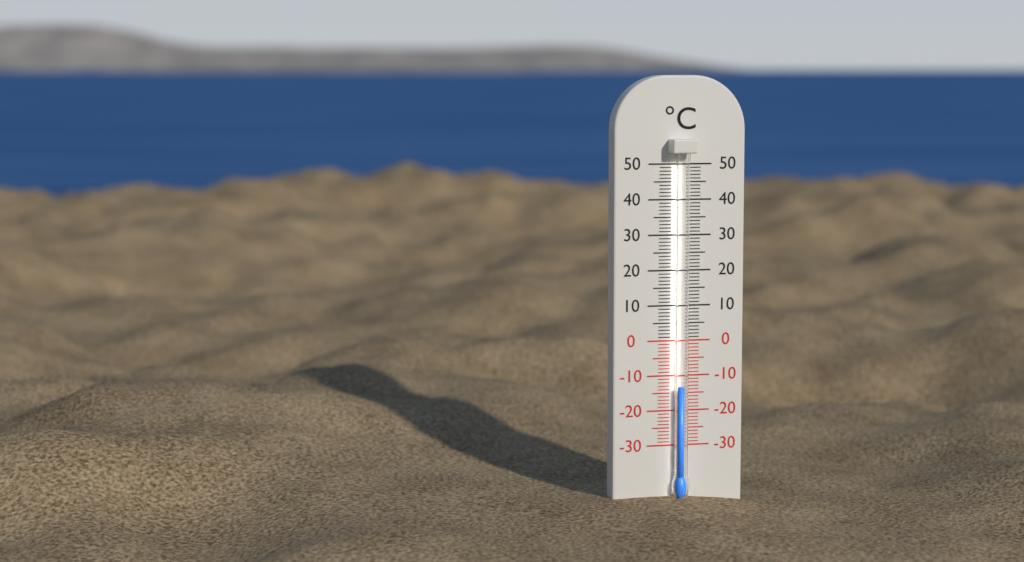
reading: -13 °C
